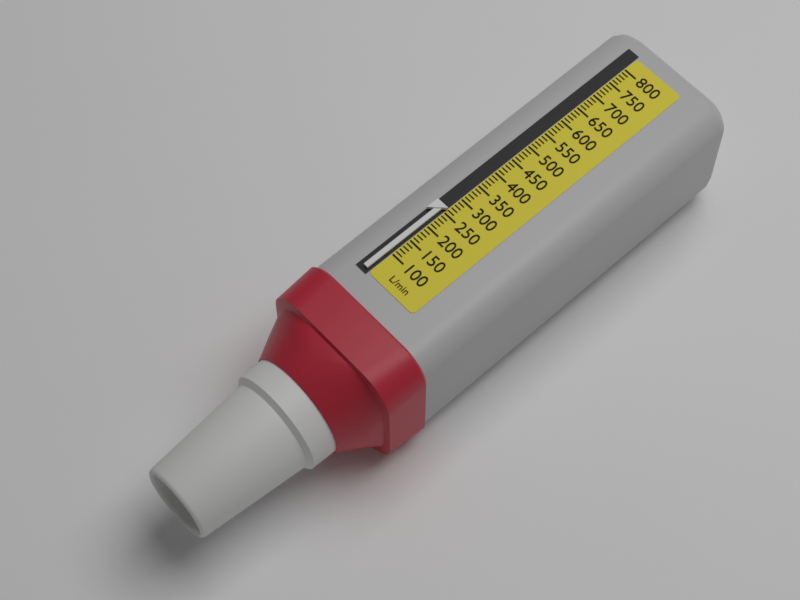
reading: 260 L/min
